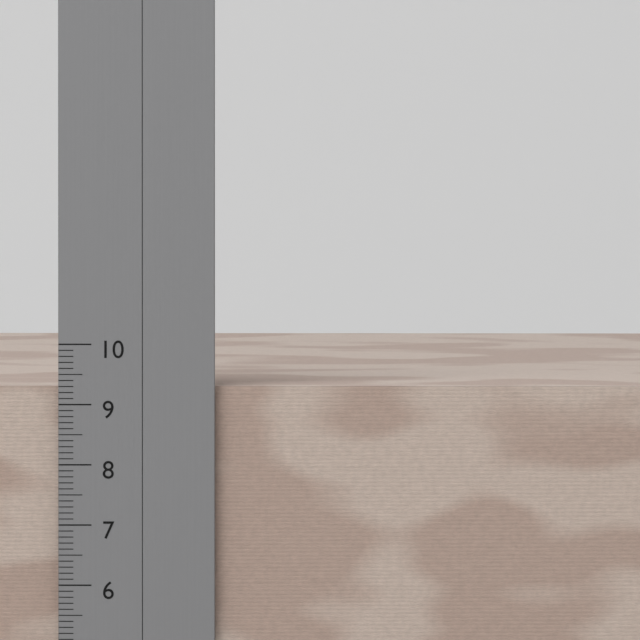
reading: 9.3 cm
